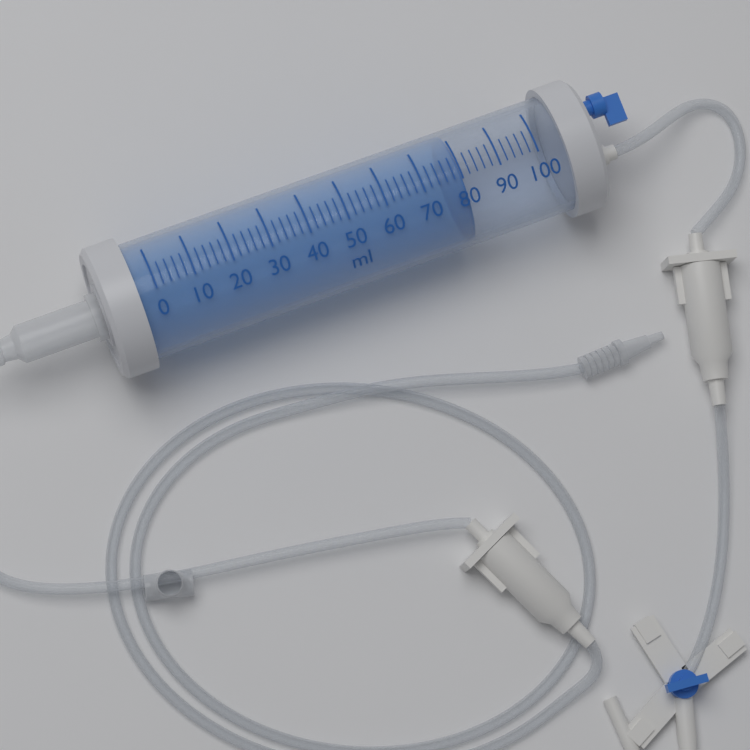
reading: 80 ml
